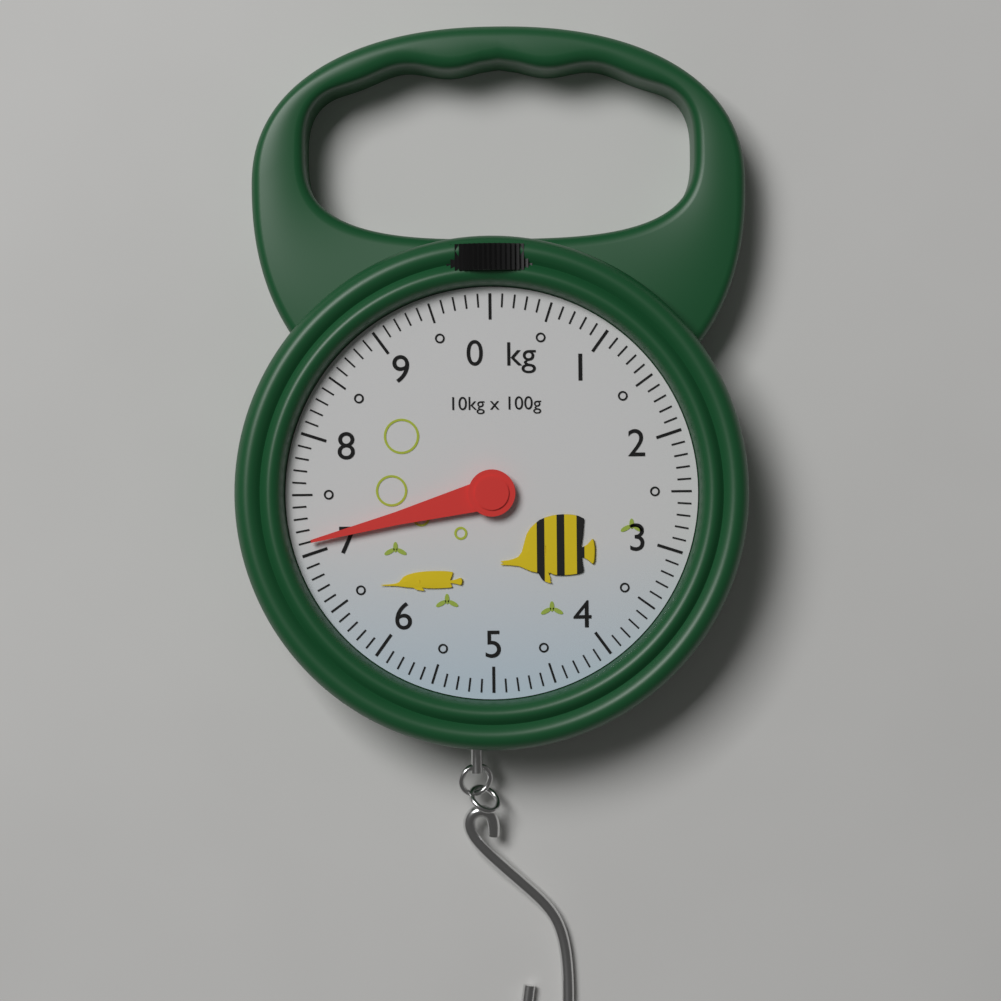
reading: 7.1 kg
